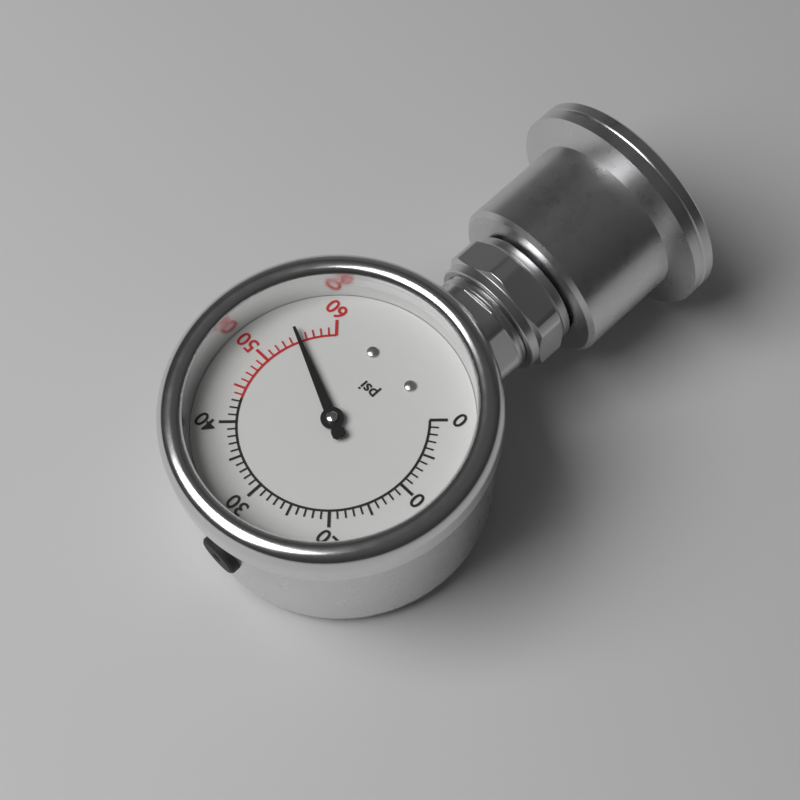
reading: 55 psi
